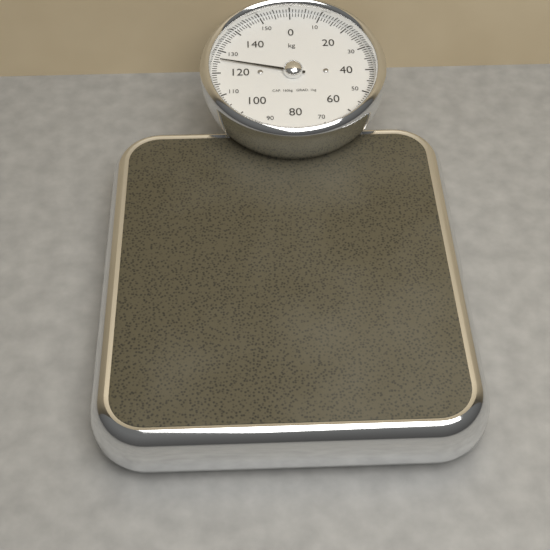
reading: 126 kg
